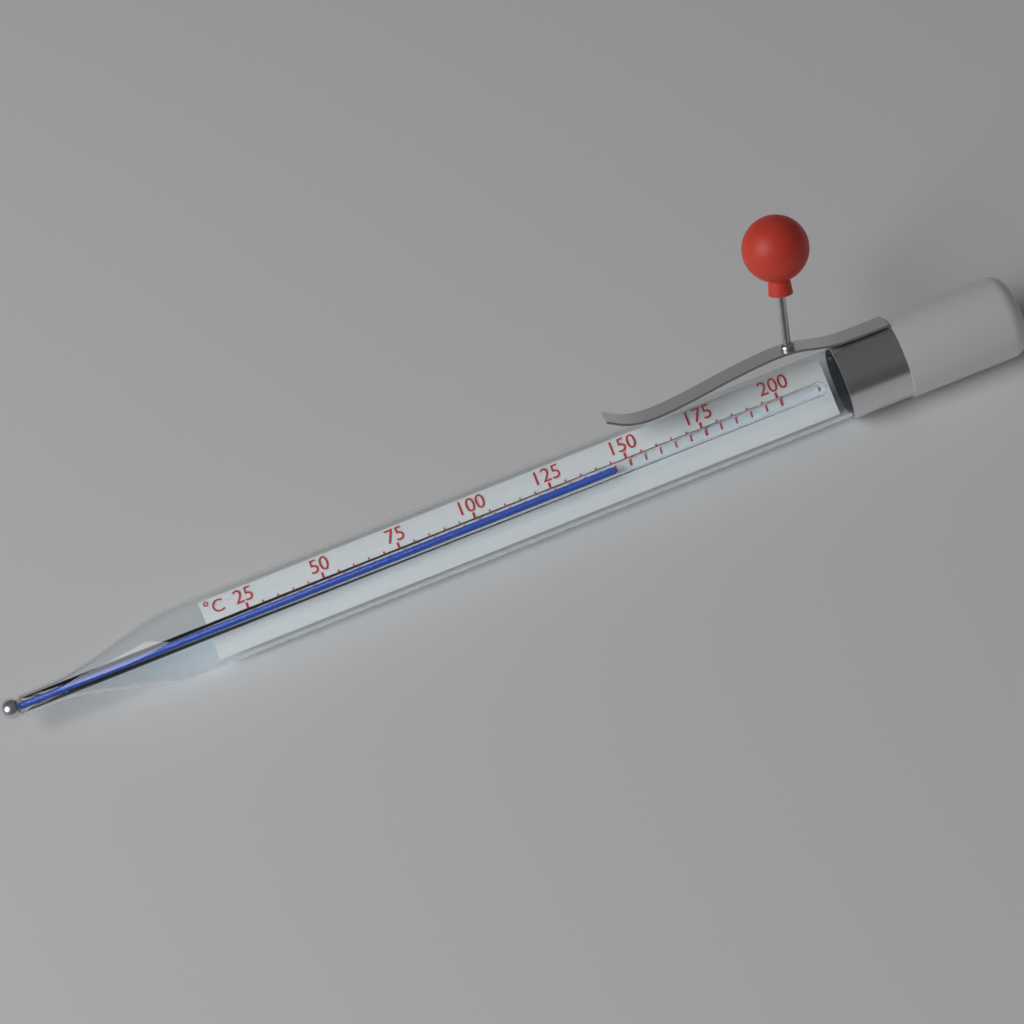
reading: 145 °C
